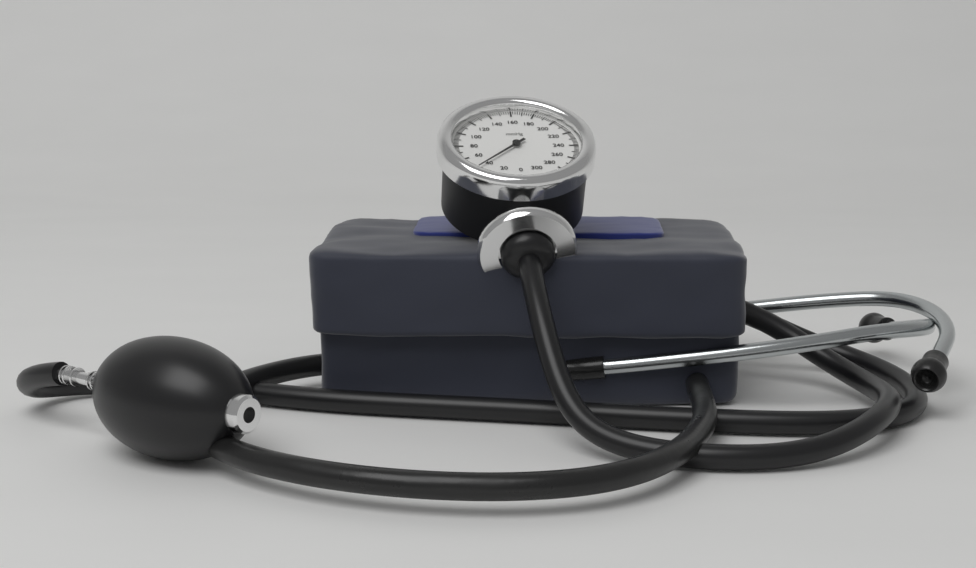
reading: 42 mmHg
